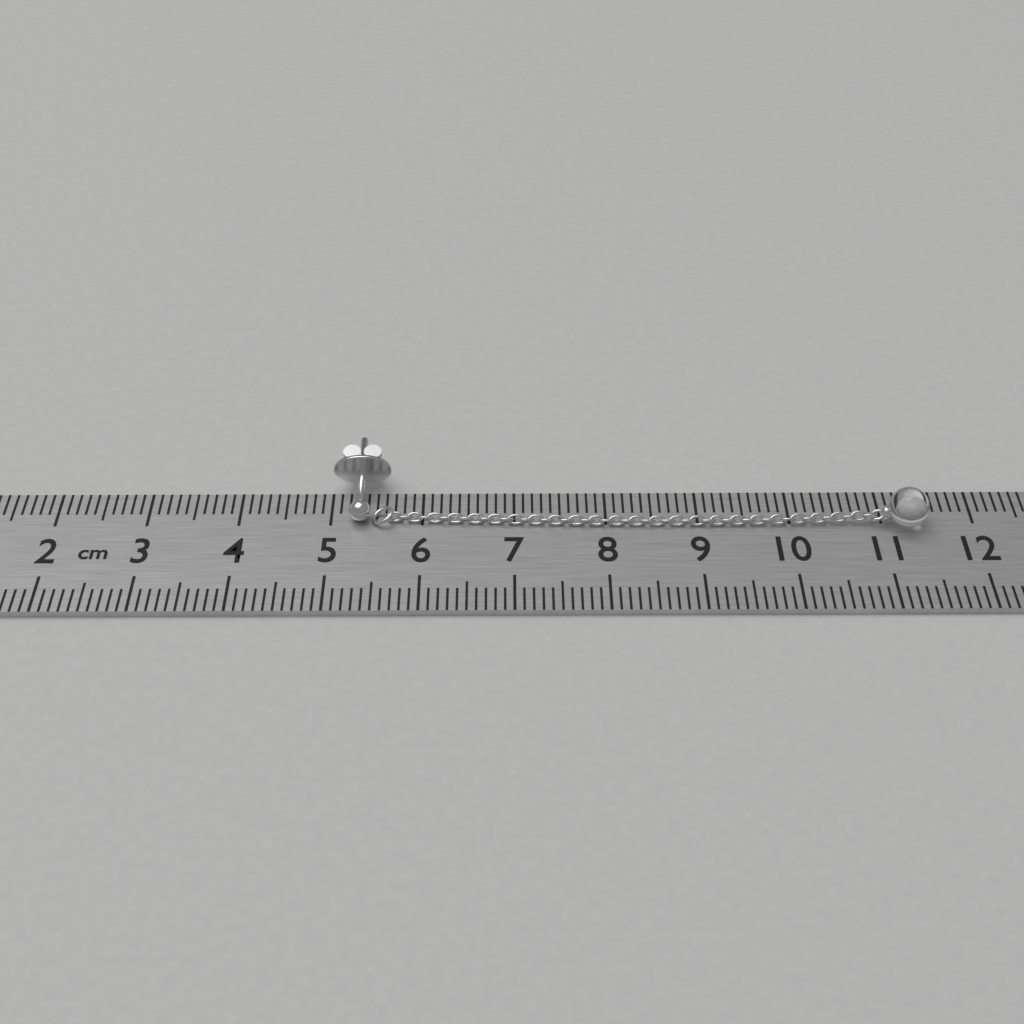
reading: 11.5 cm
